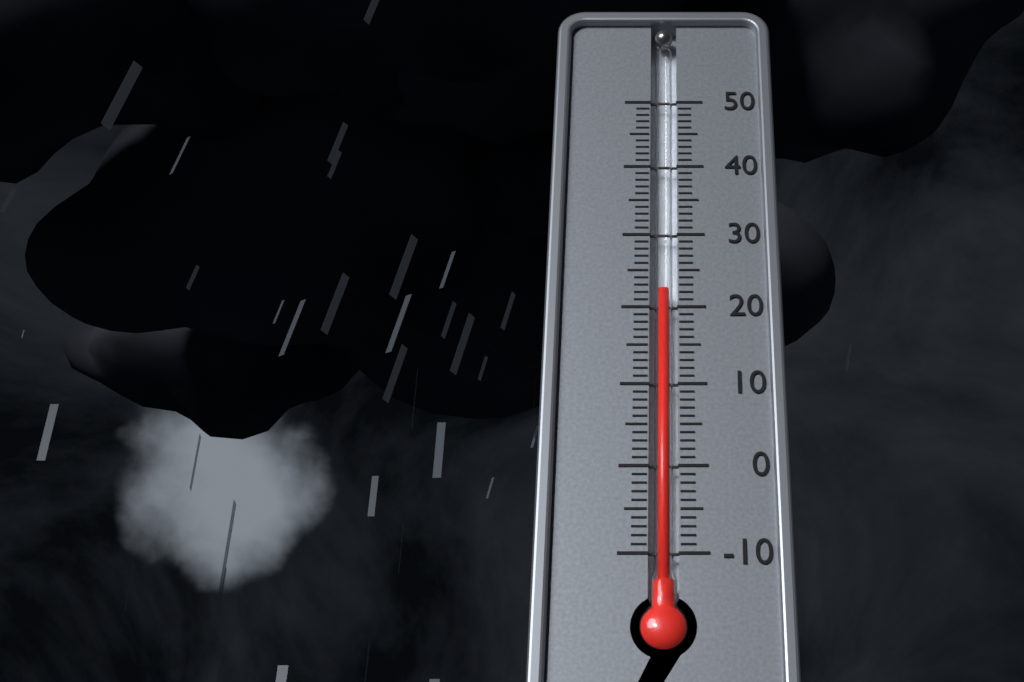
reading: 22.5 (no unit)
